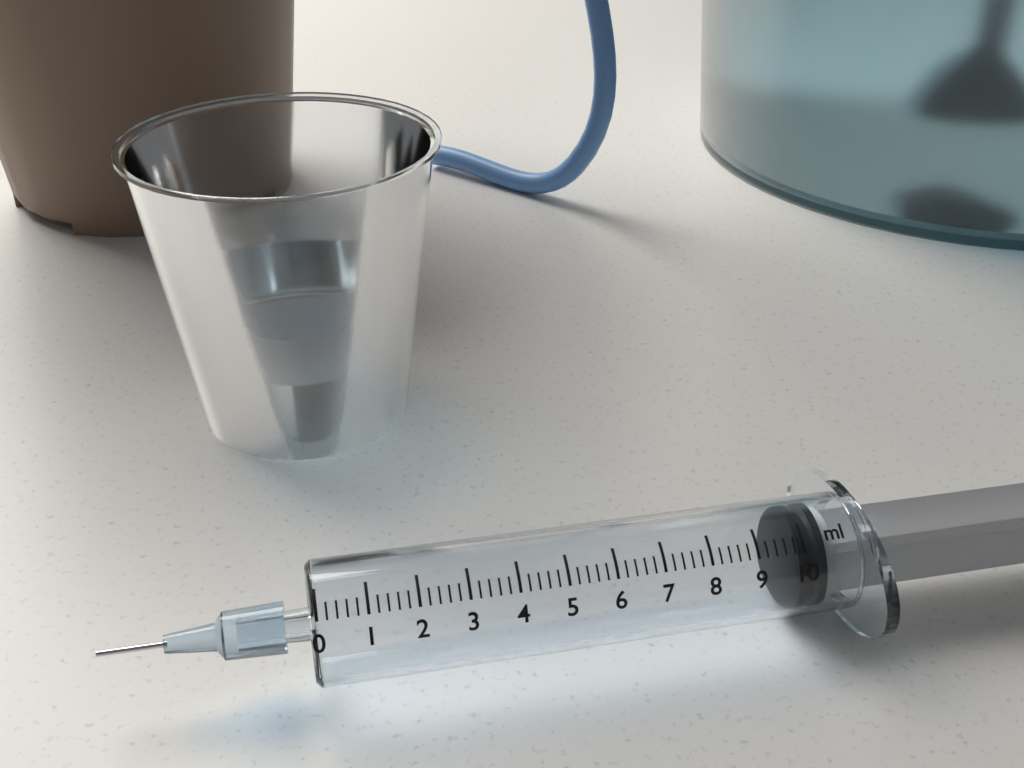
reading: 9.8 ml
